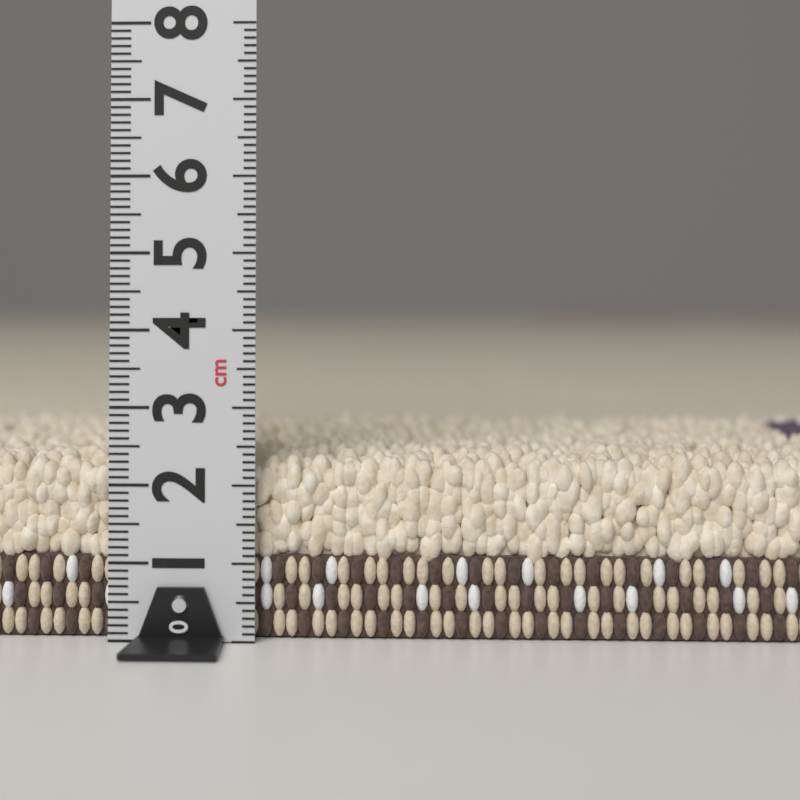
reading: 2.4 cm
